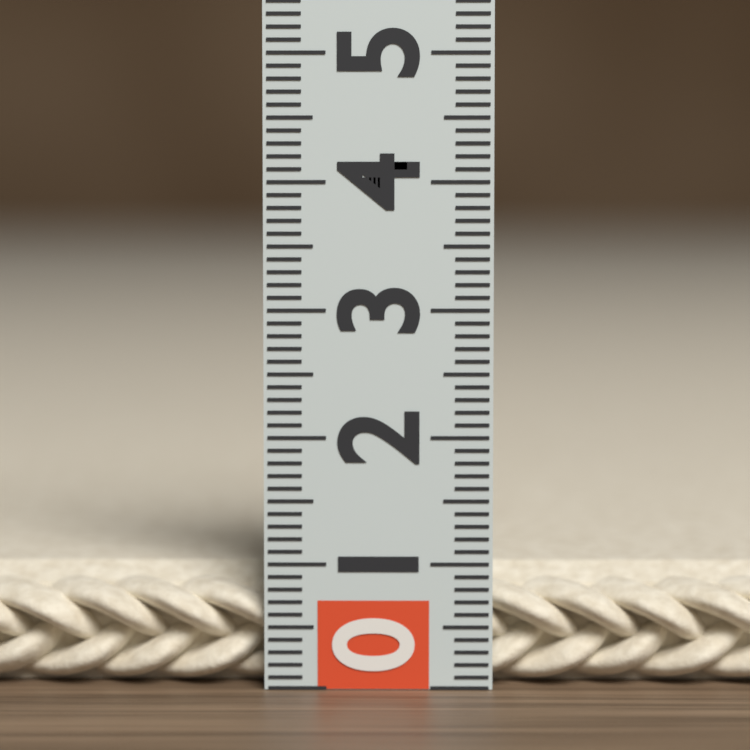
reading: 0.9 (no unit)
